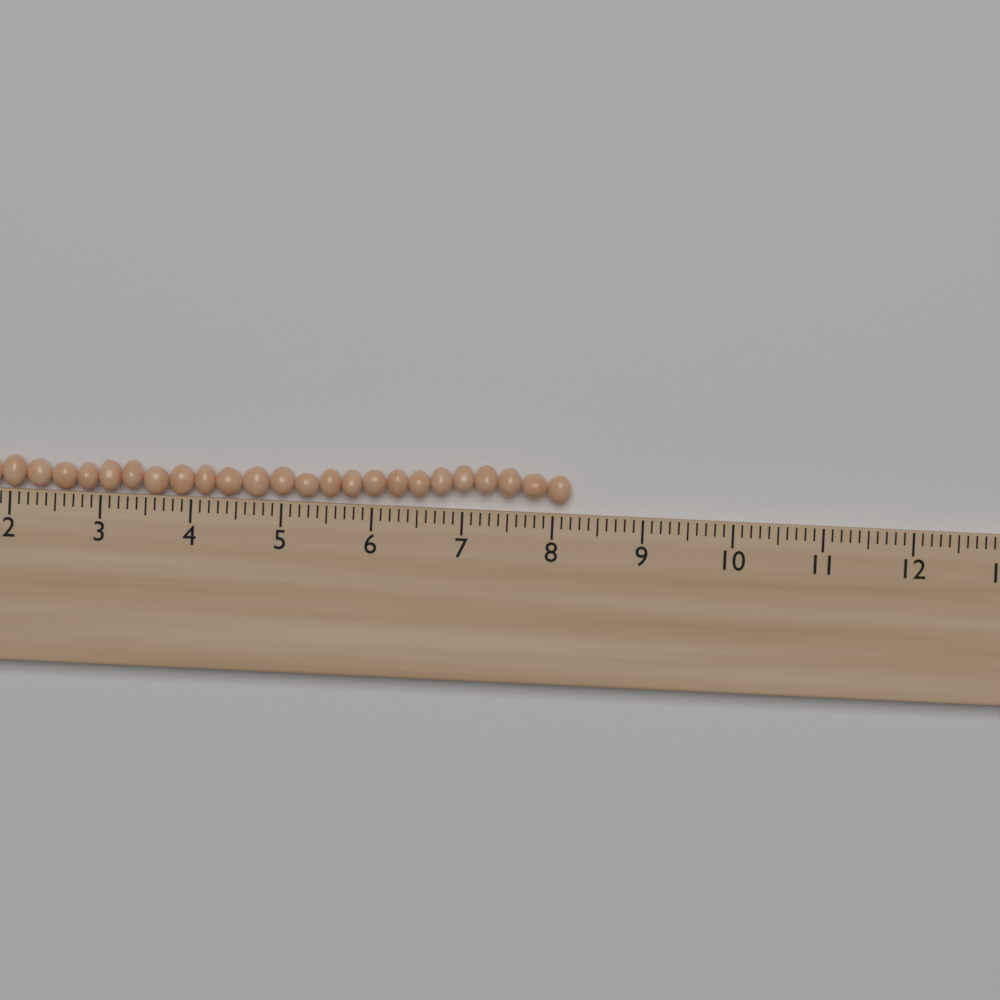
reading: 8.2 cm
